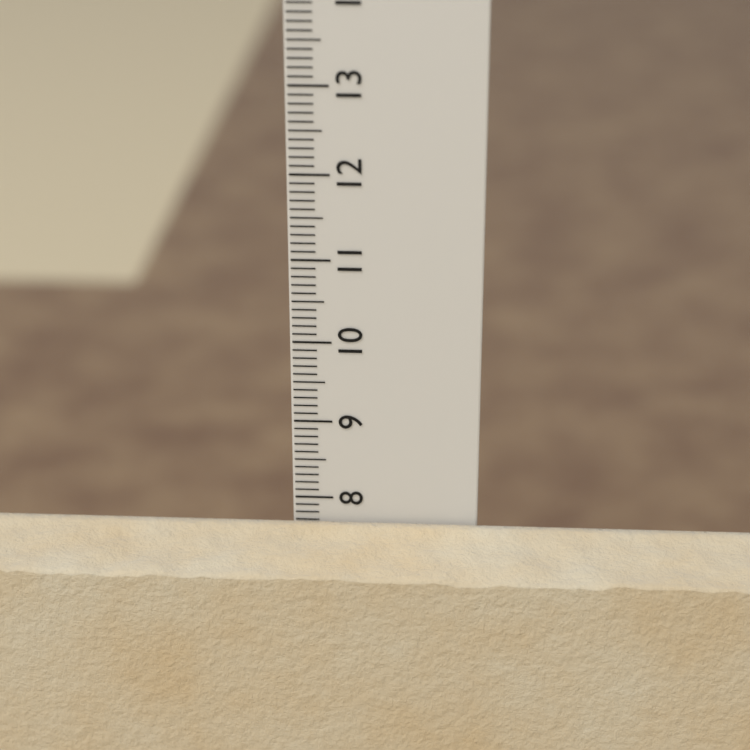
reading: 7.7 cm
